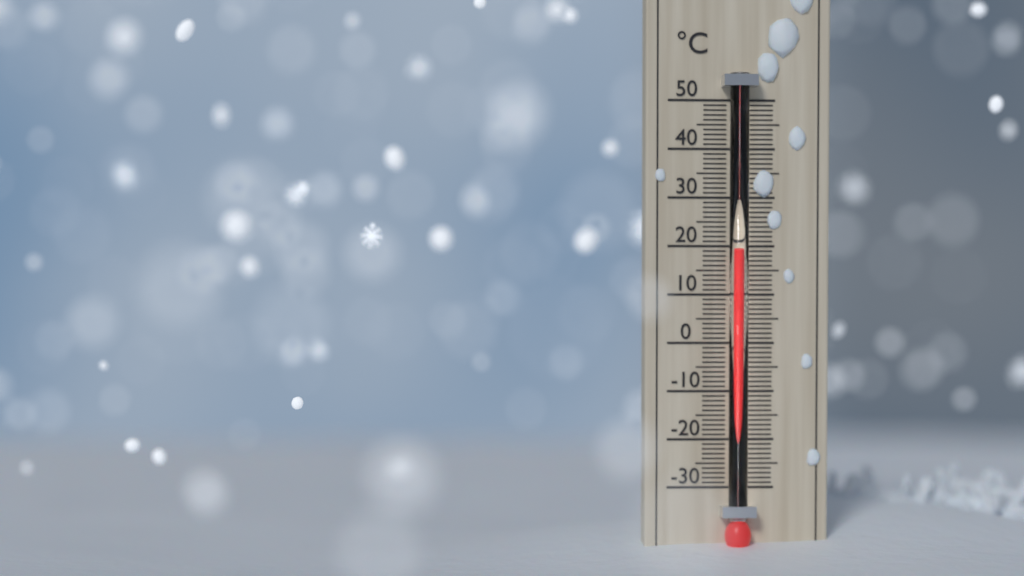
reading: 19 °C
